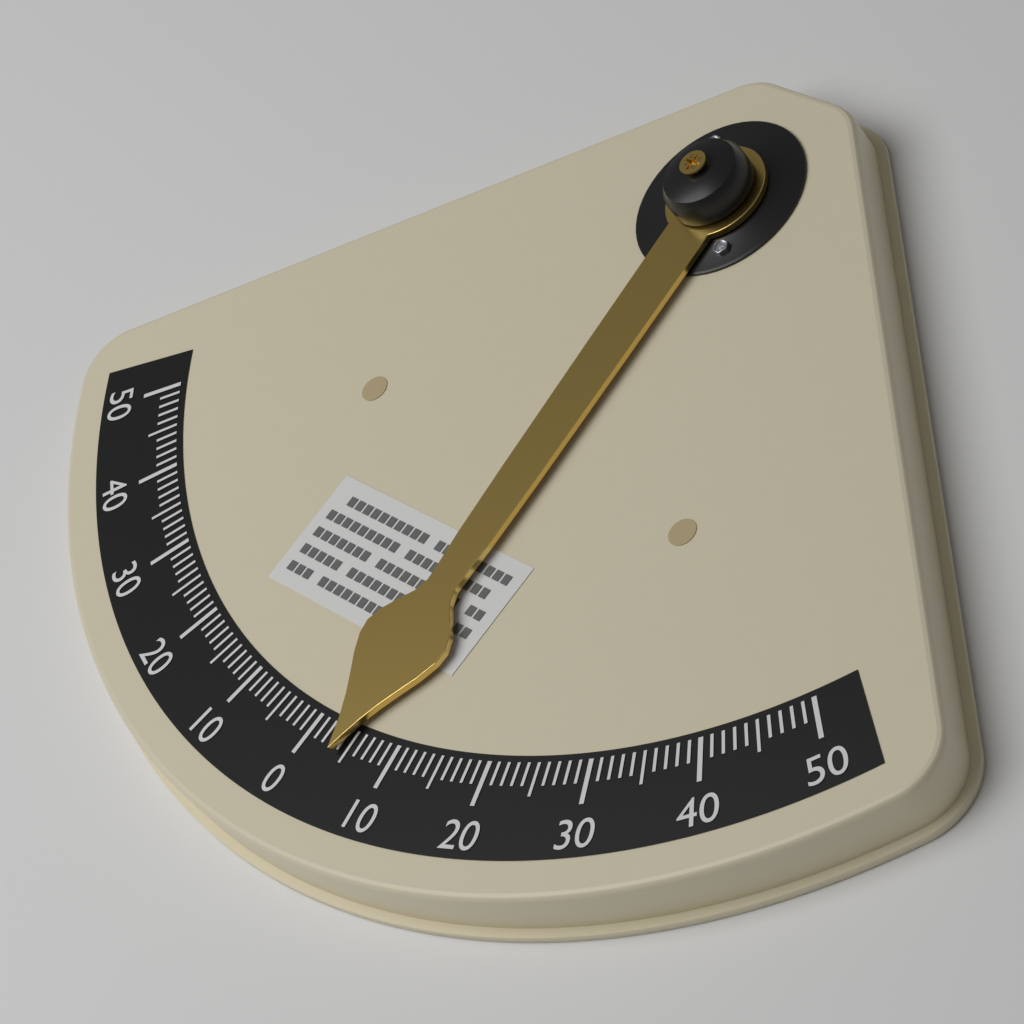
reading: 4 °
